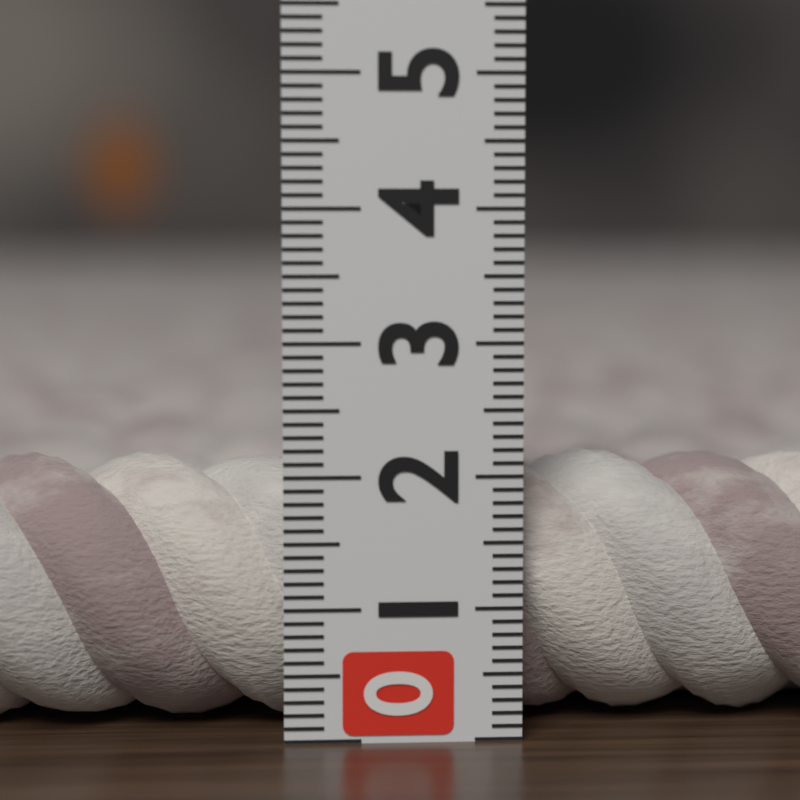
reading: 2.1 (no unit)
